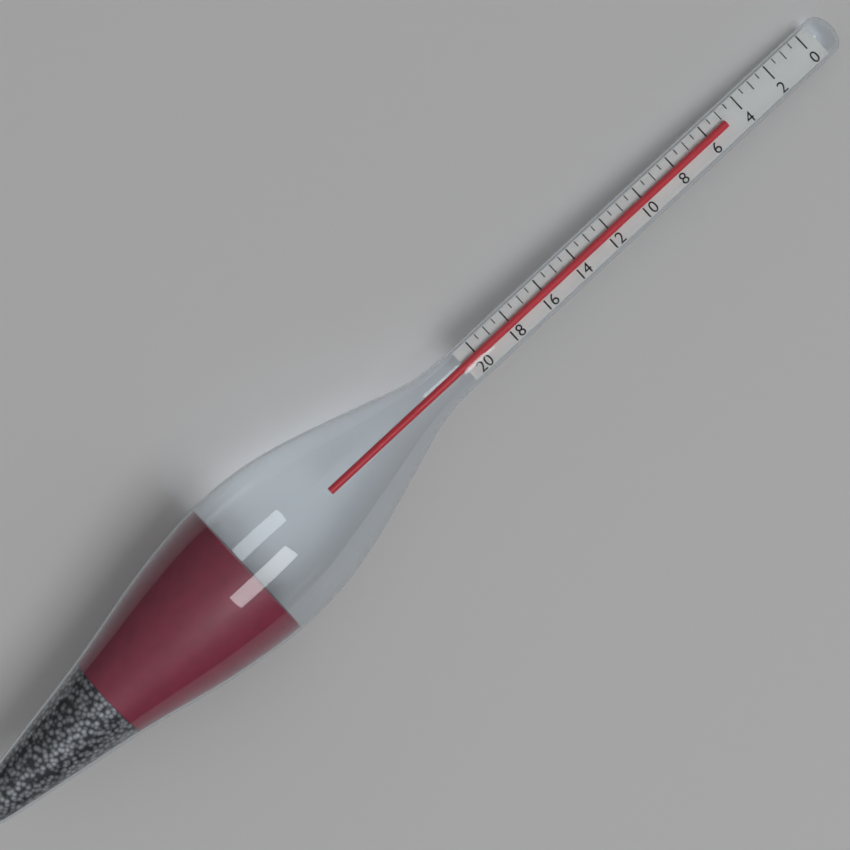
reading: 5.0 (no unit)
